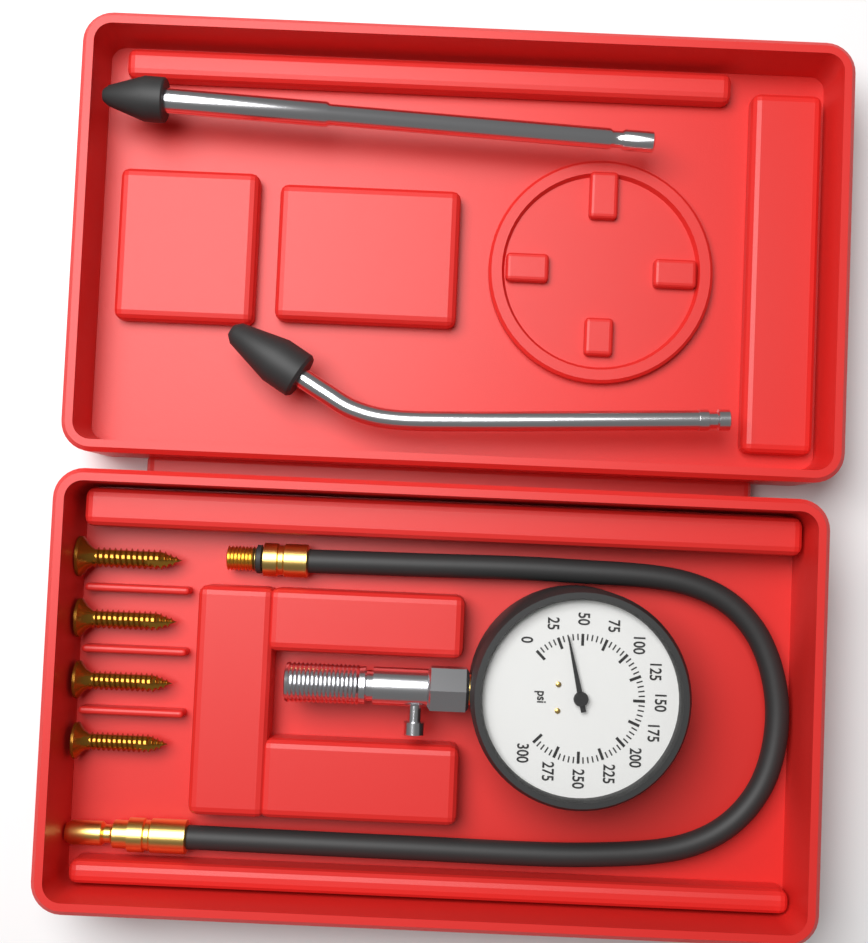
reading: 35 psi
